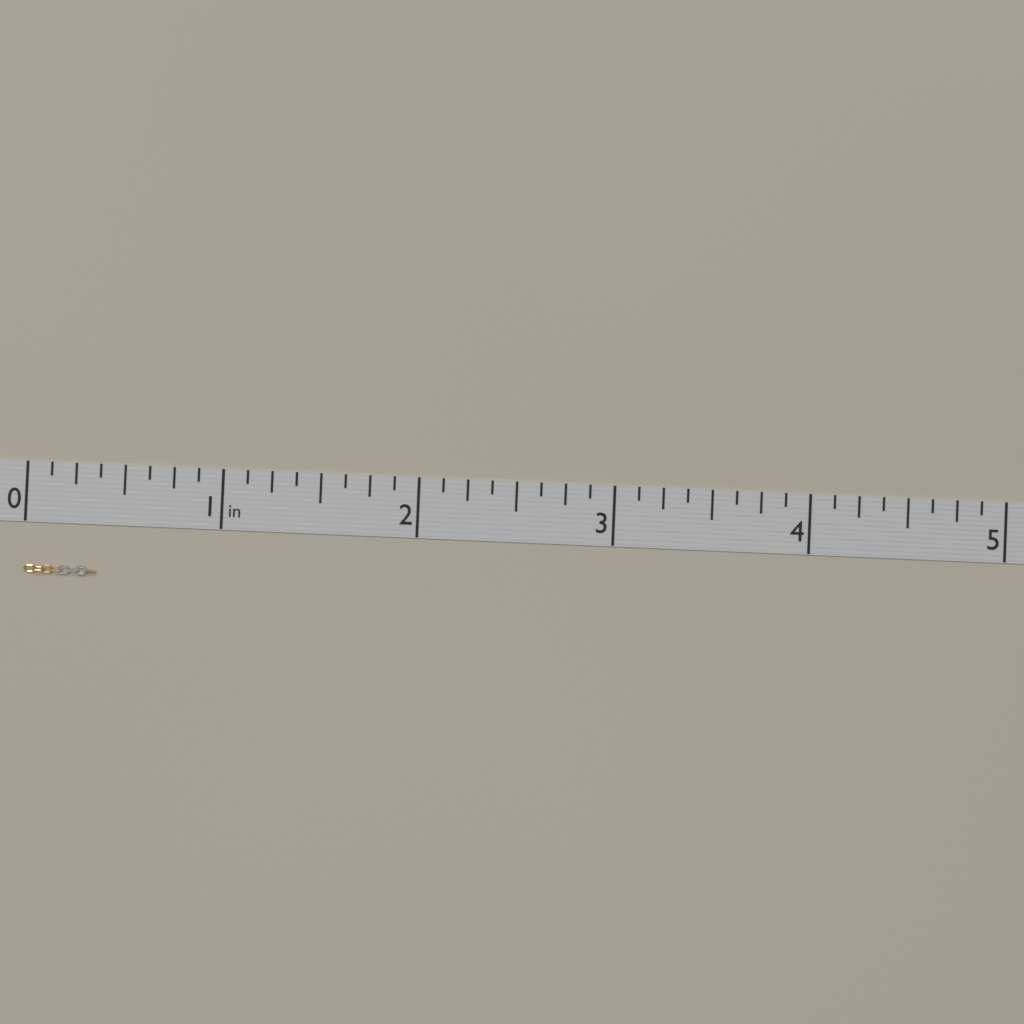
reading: 0.375 in
